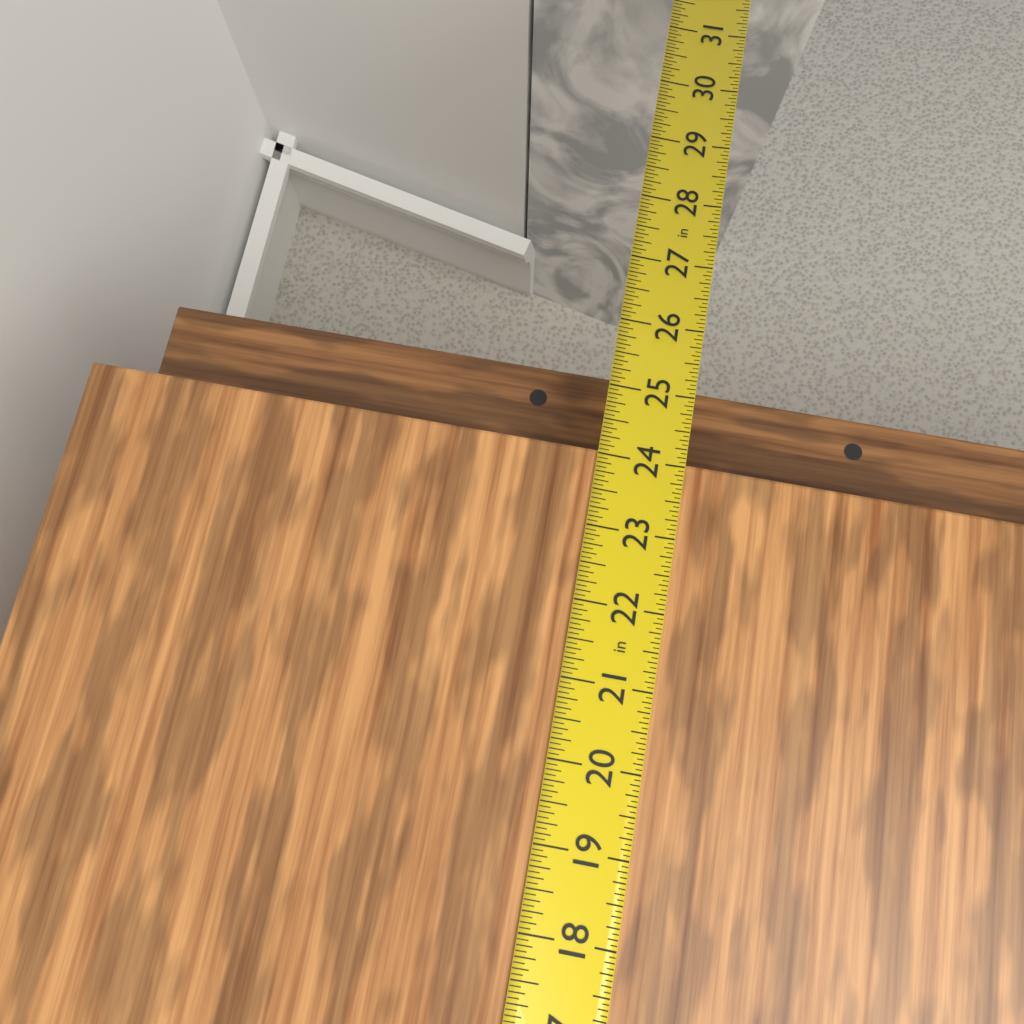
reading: 24.0625 in
